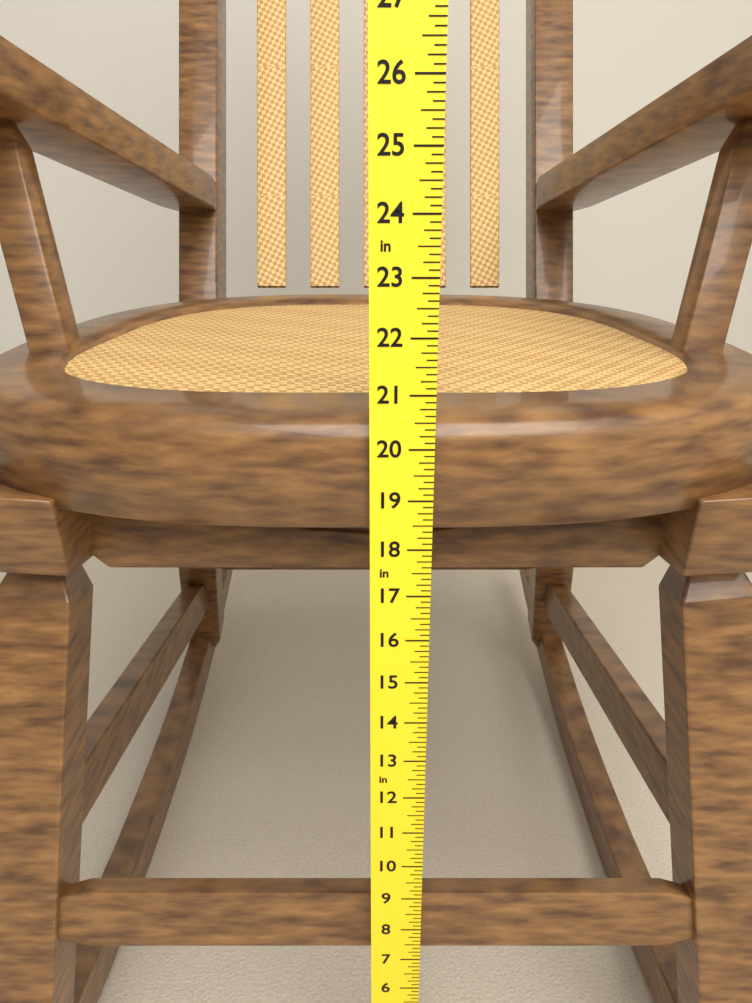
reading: 20.500 in
